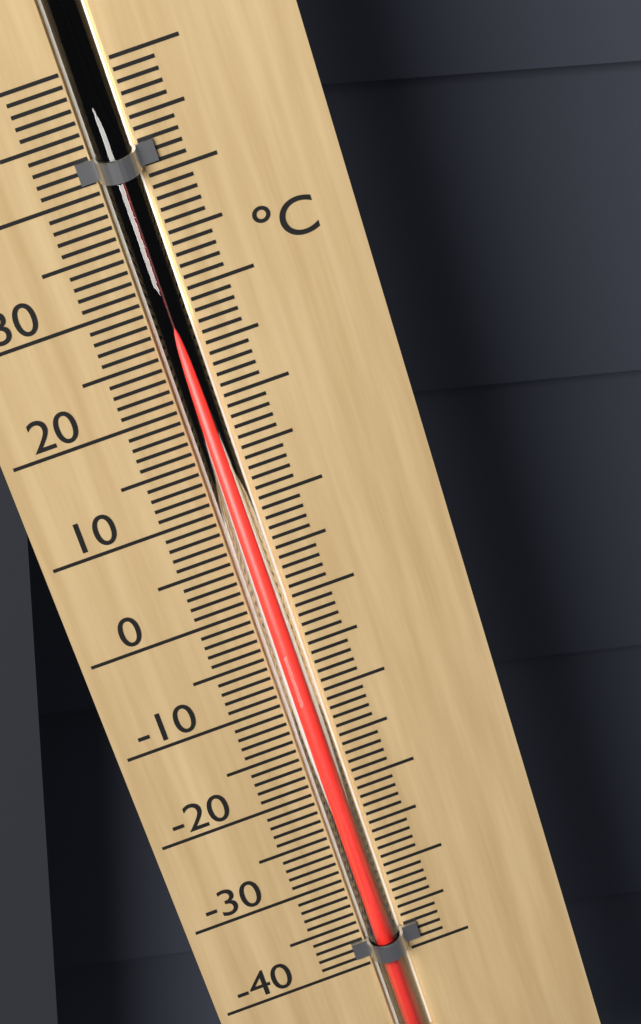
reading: 28 °C
